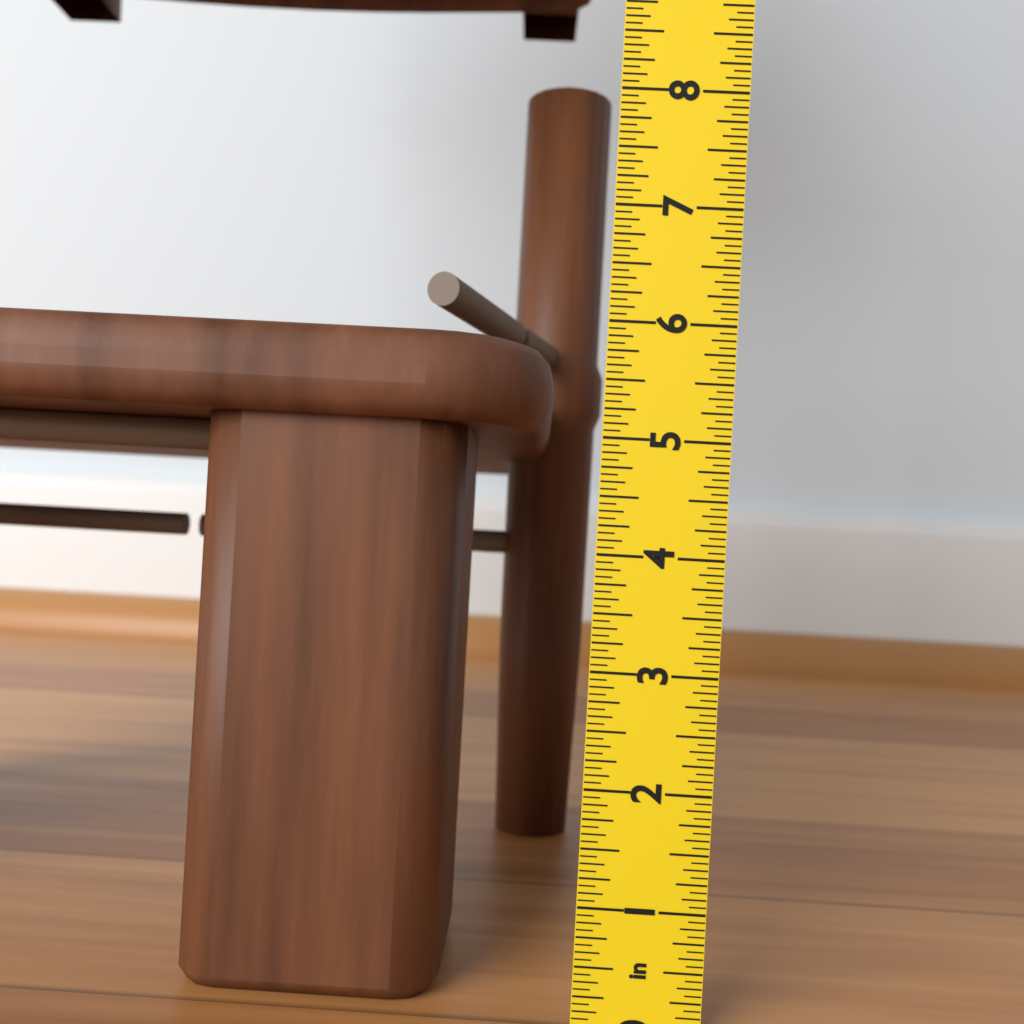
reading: 5.8750 in
